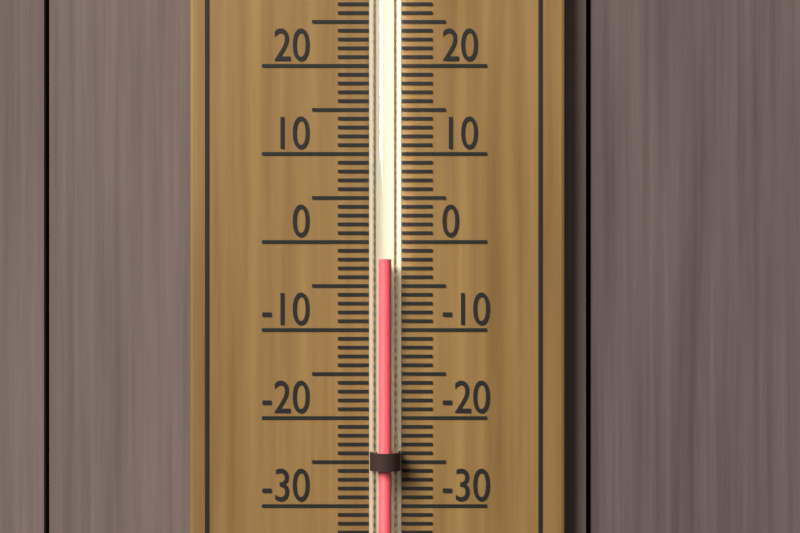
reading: -2 °C
